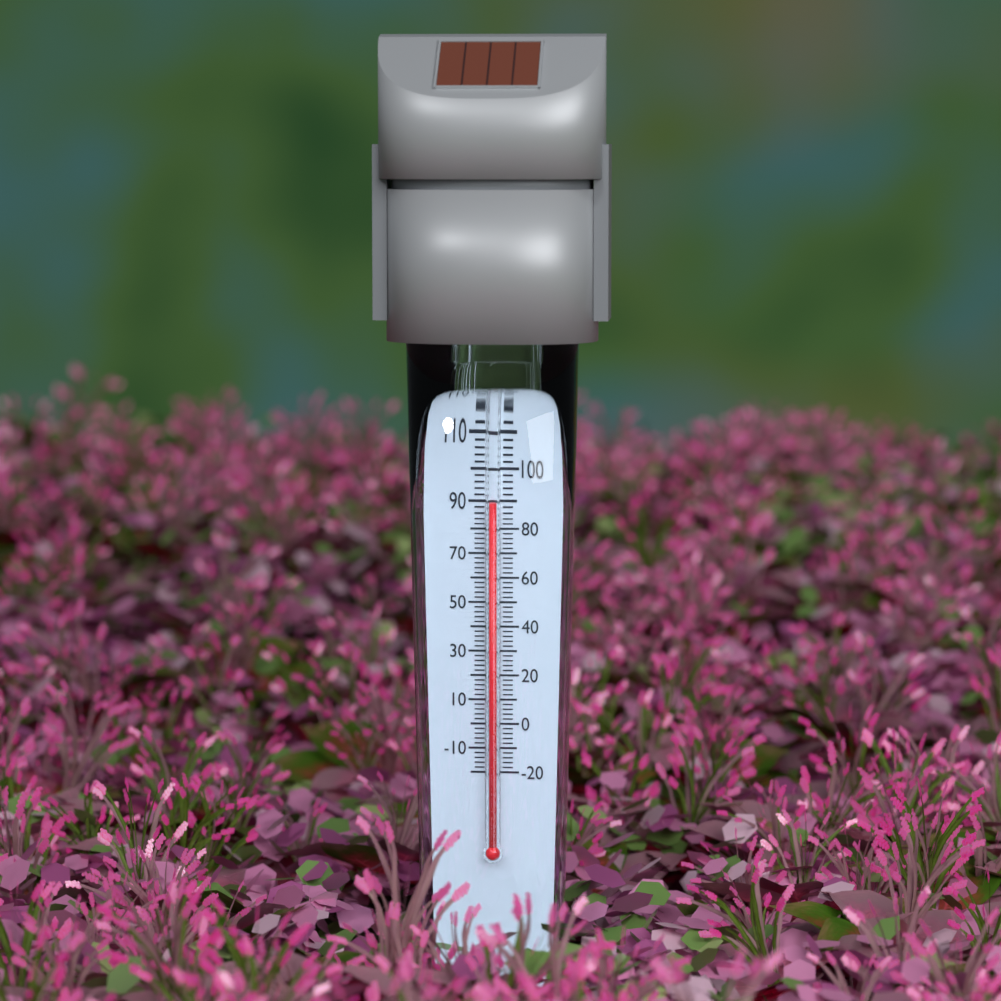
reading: 90 °F
